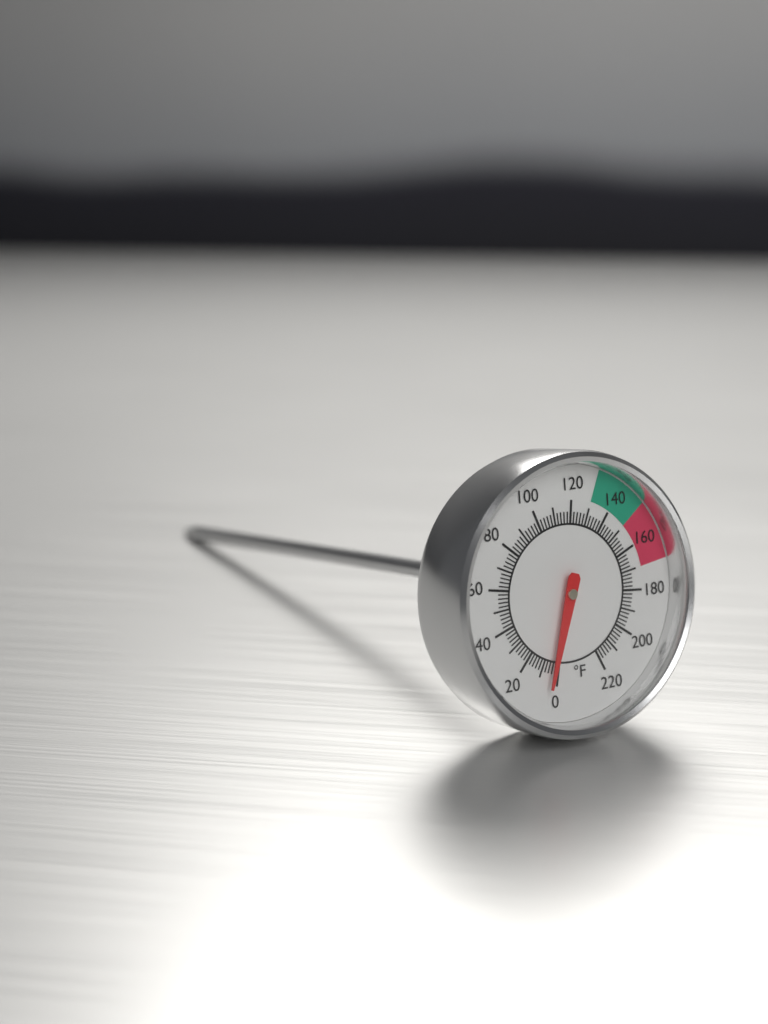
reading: 4 °F
